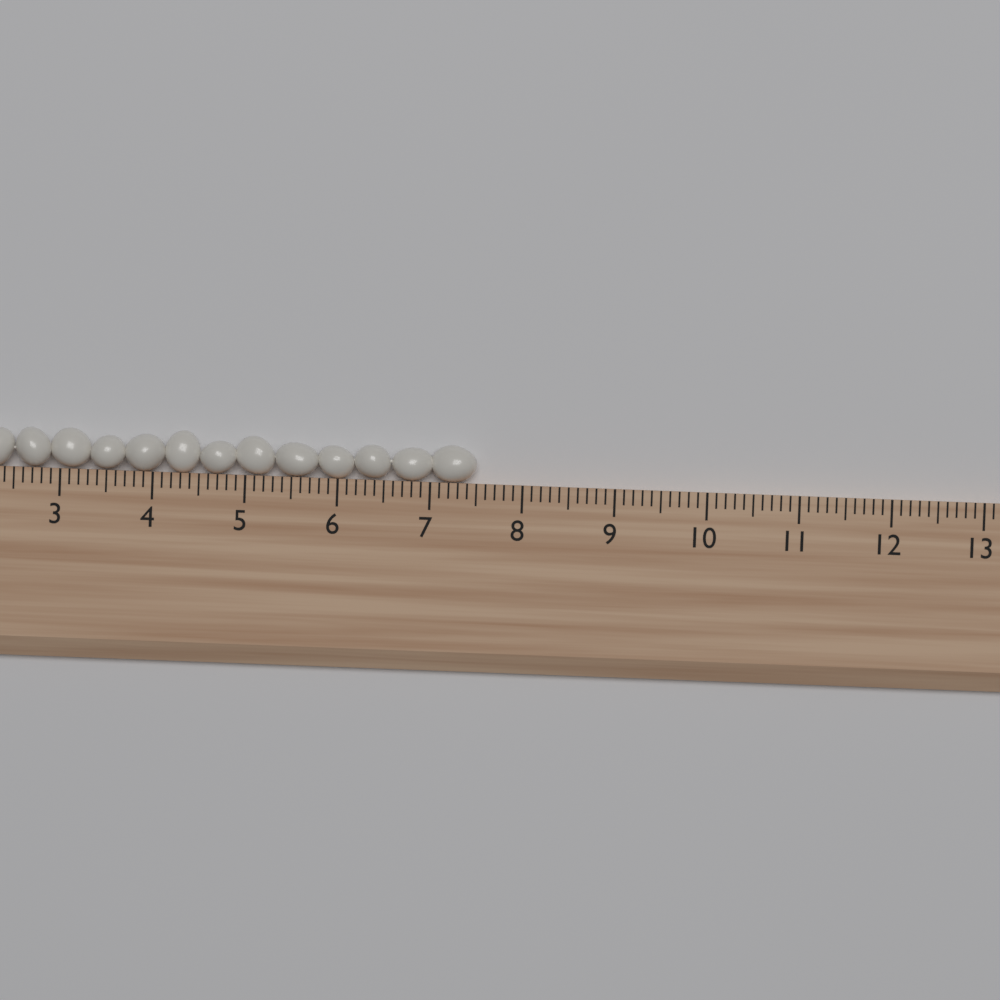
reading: 7.5 (no unit)
